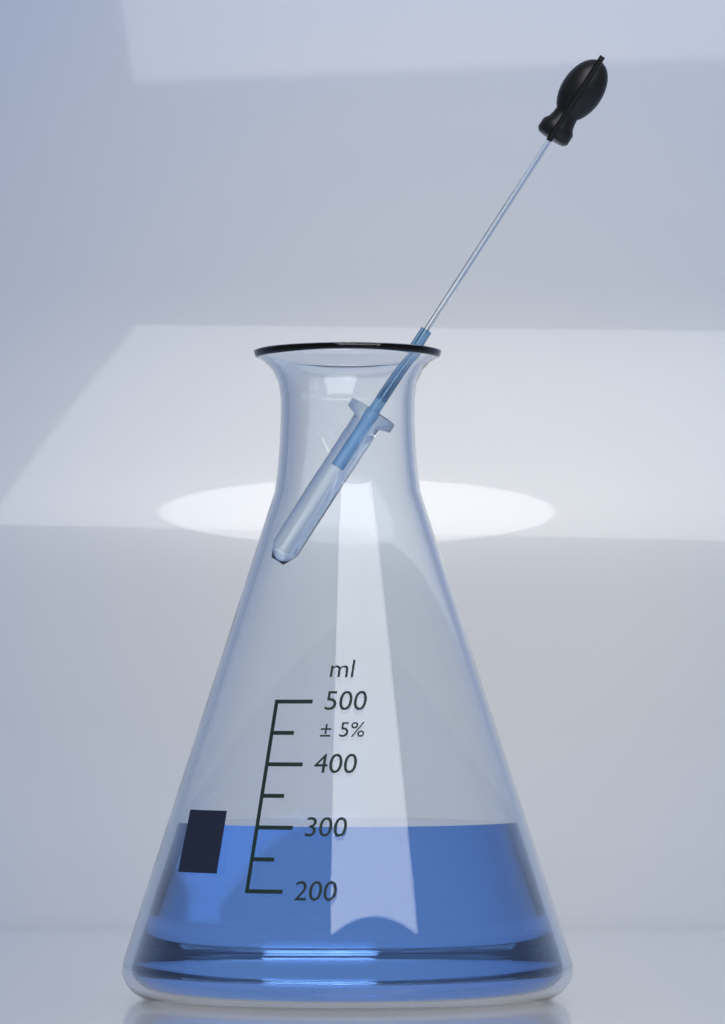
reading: 300 ml
